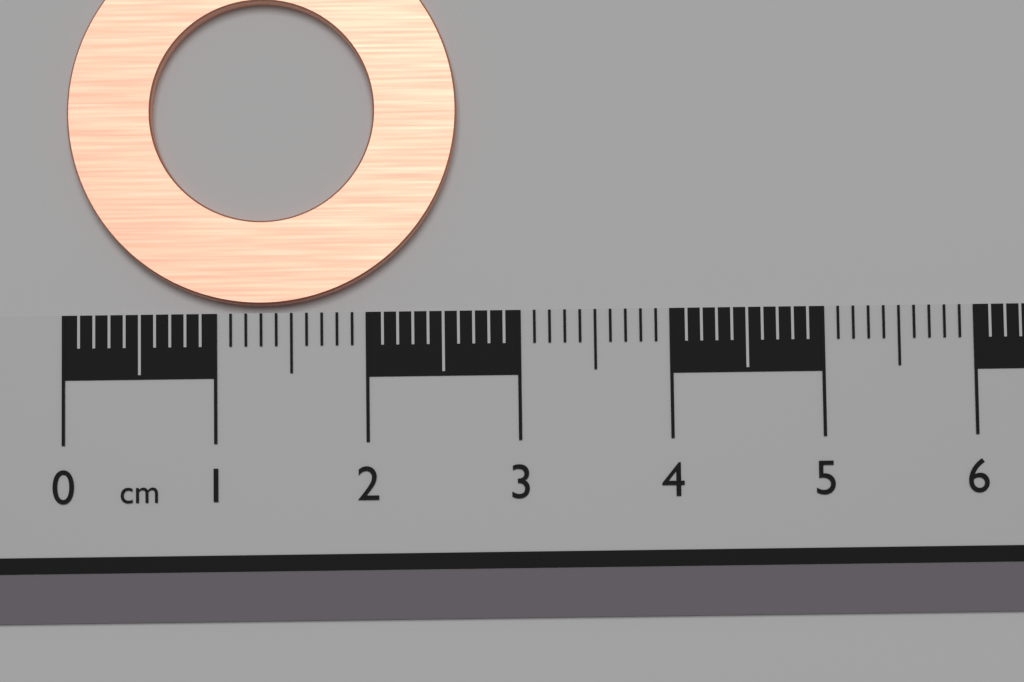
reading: 2.6 cm
